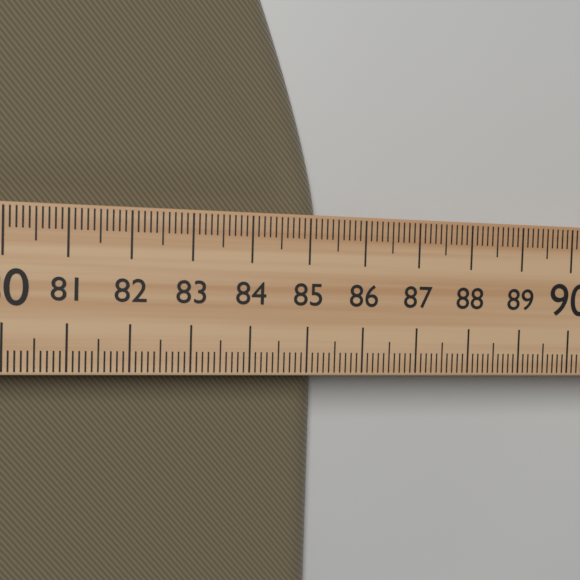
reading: 85.3 (no unit)
